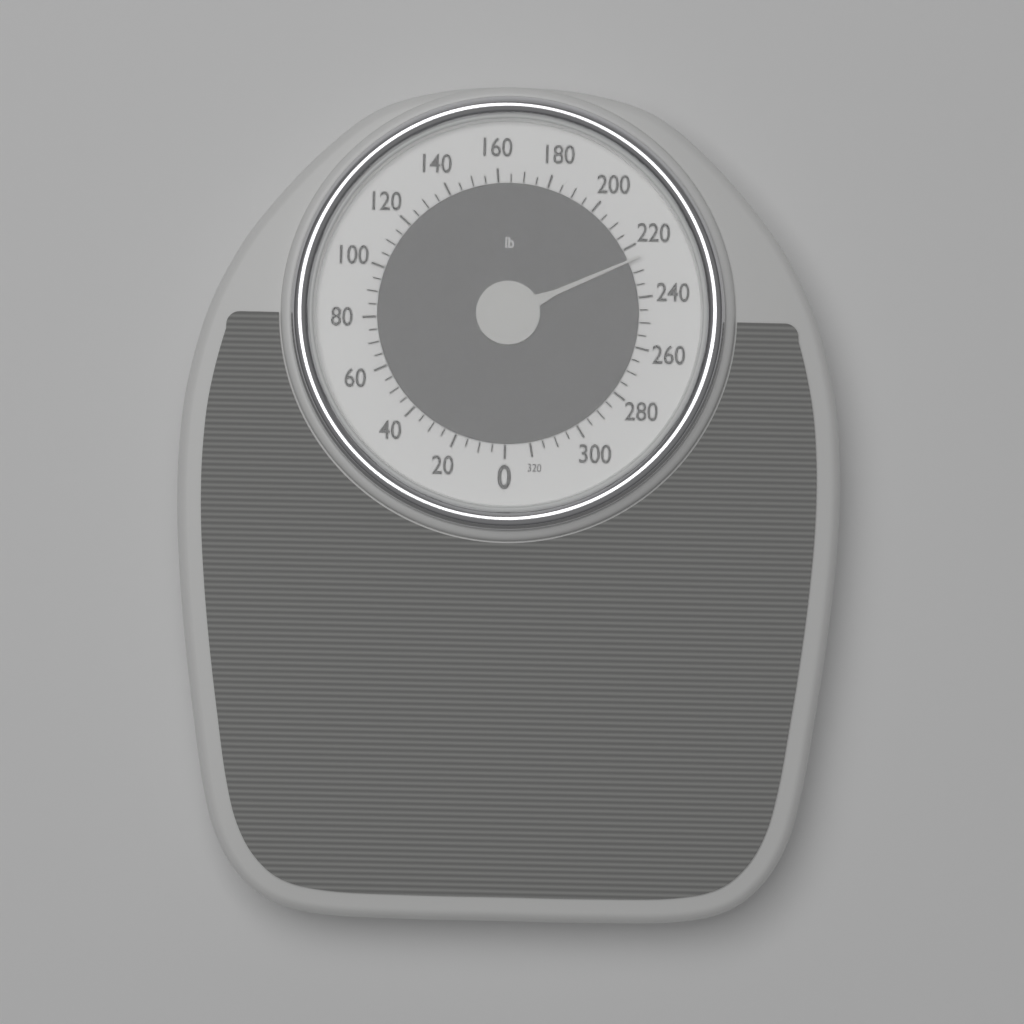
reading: 225 lb
